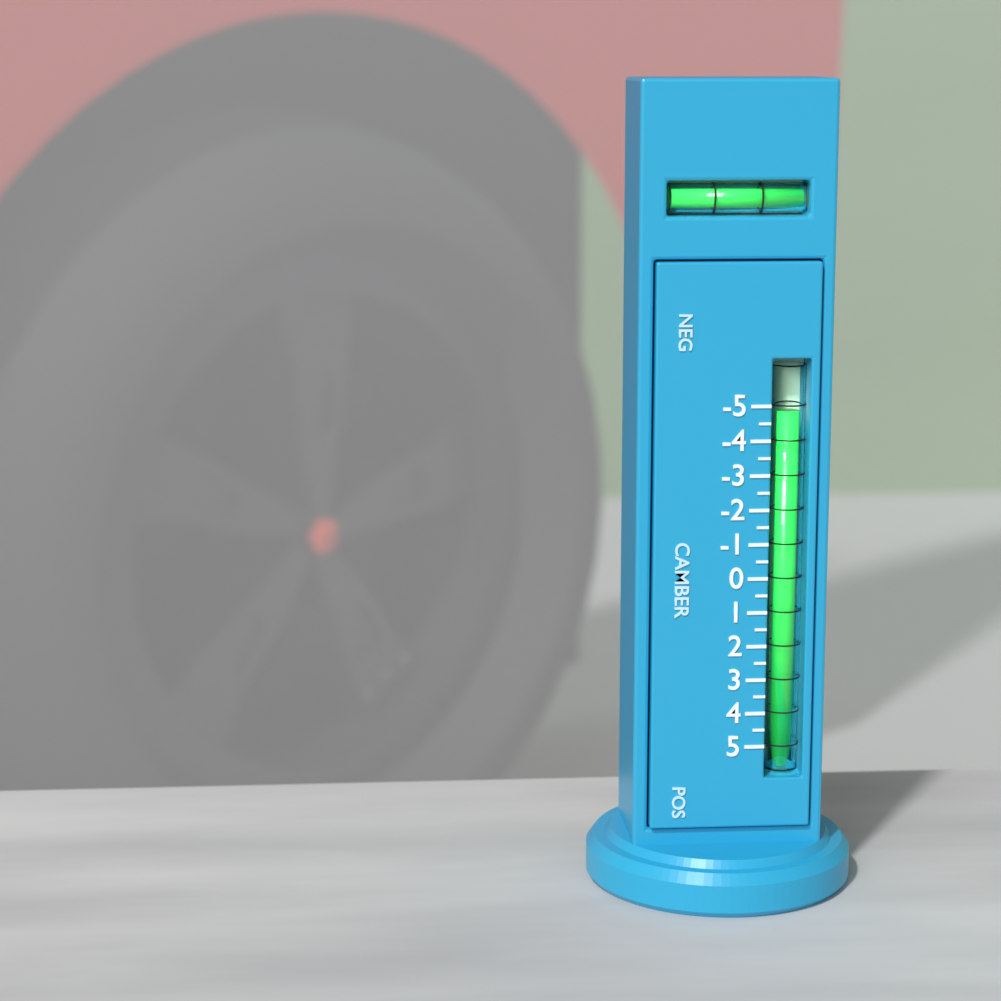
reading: -4.8 (no unit)
